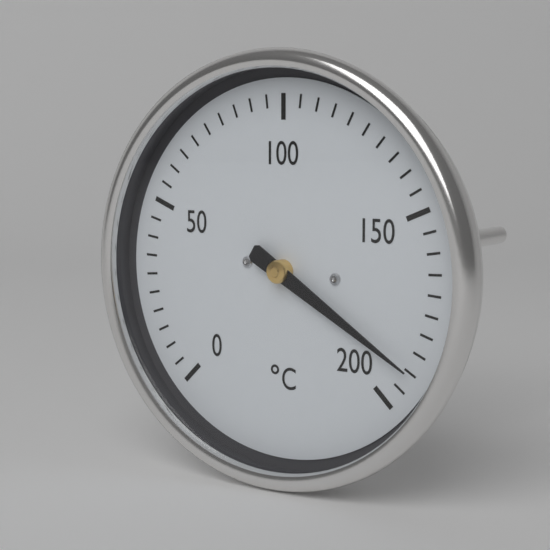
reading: 190 °C
